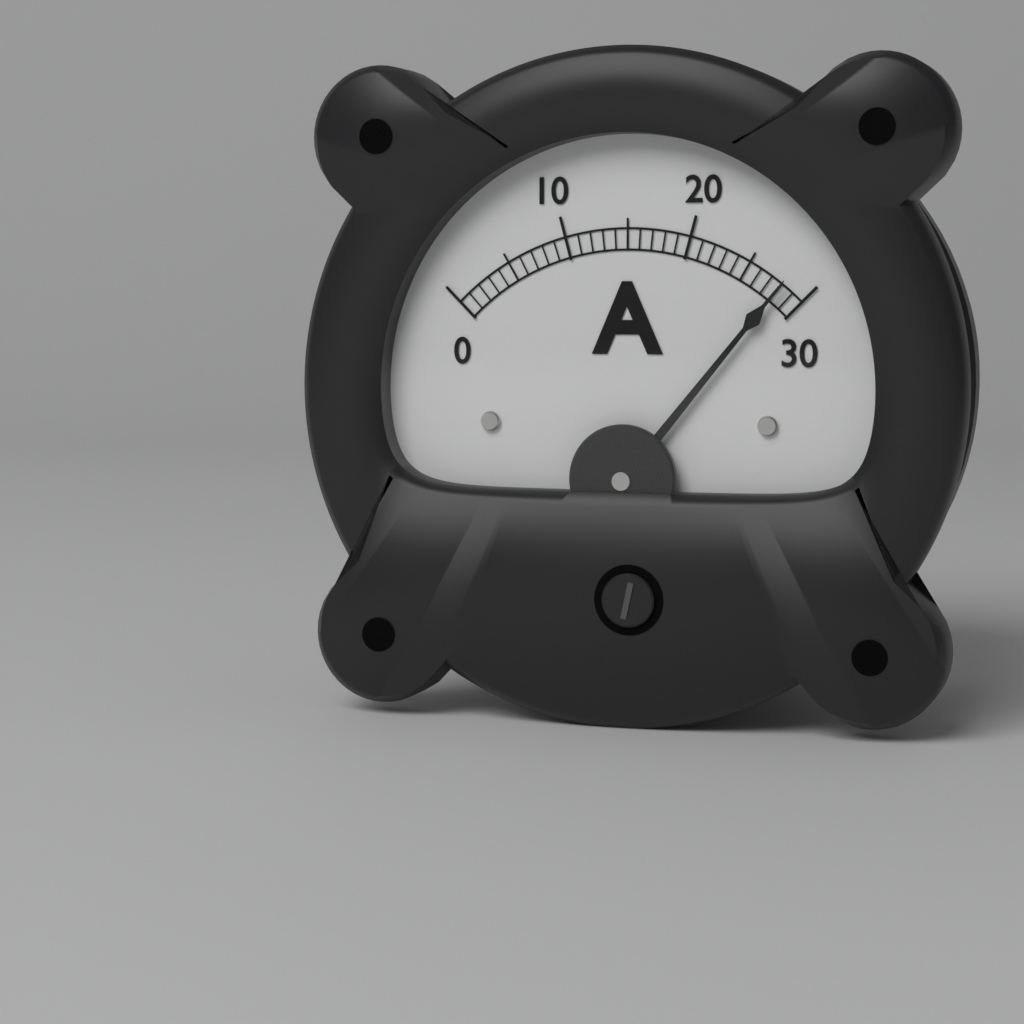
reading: 28 A
